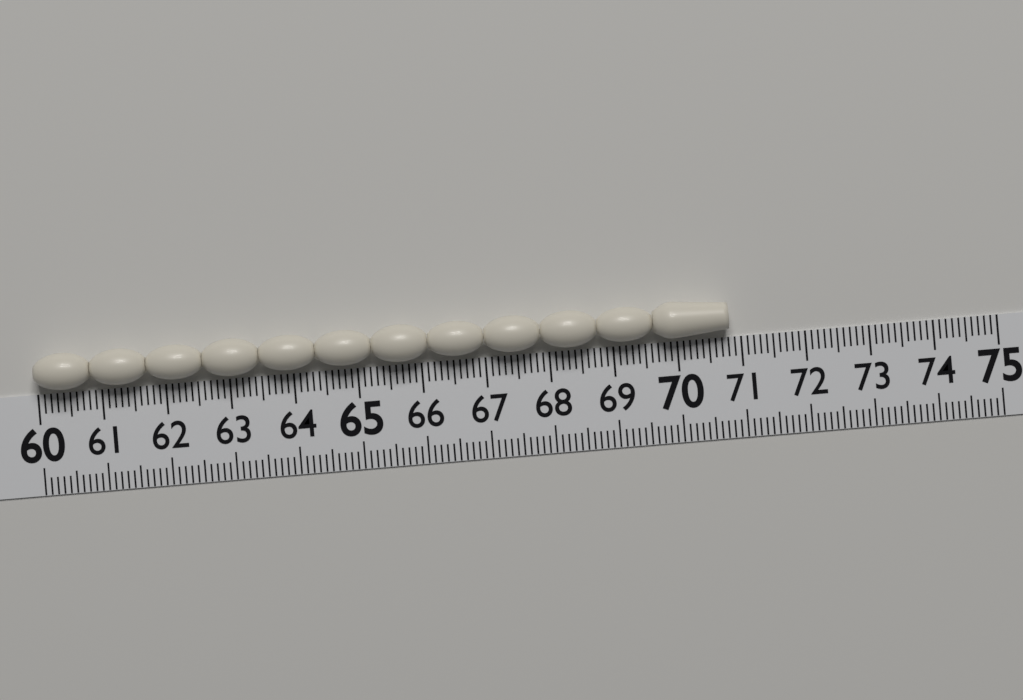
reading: 70.8 (no unit)
